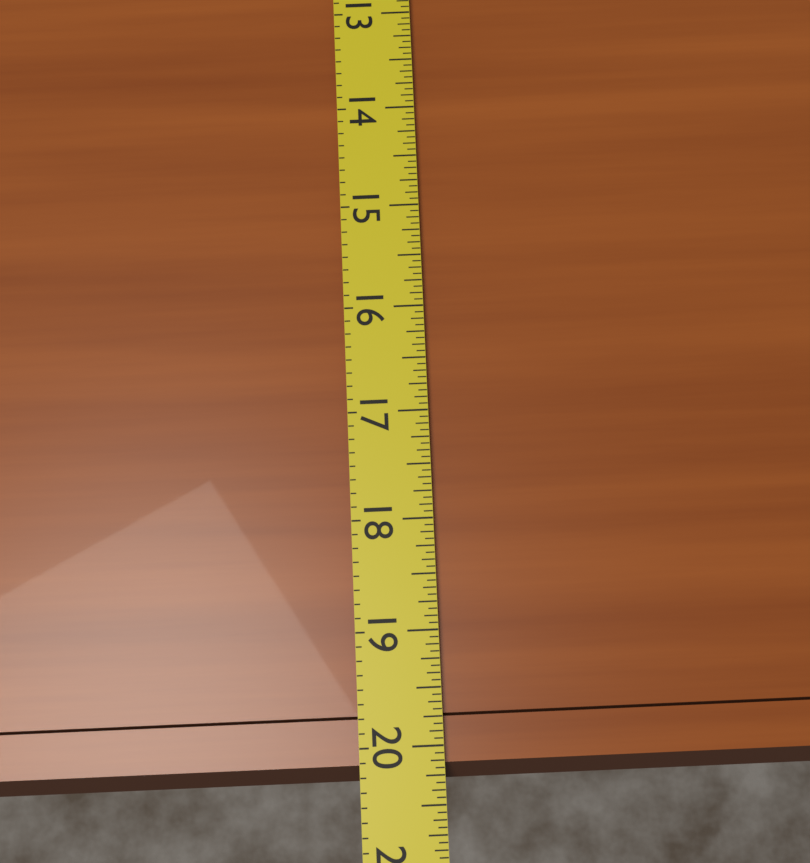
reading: 20.3125 (no unit)
